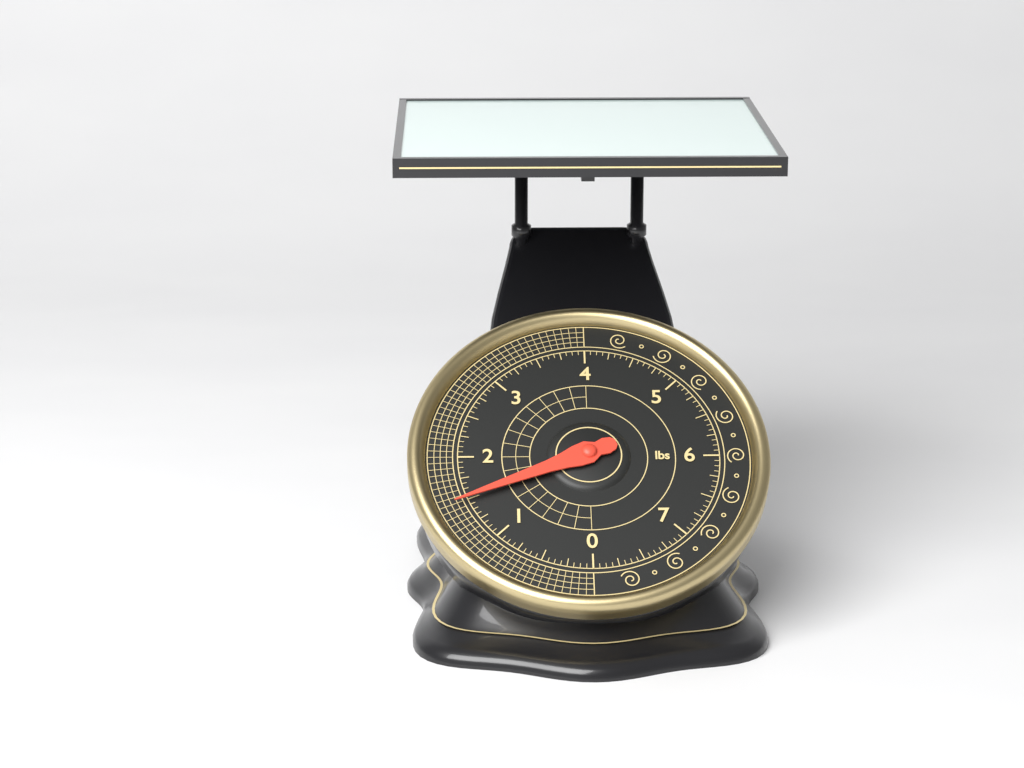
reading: 1.5000 lbs
